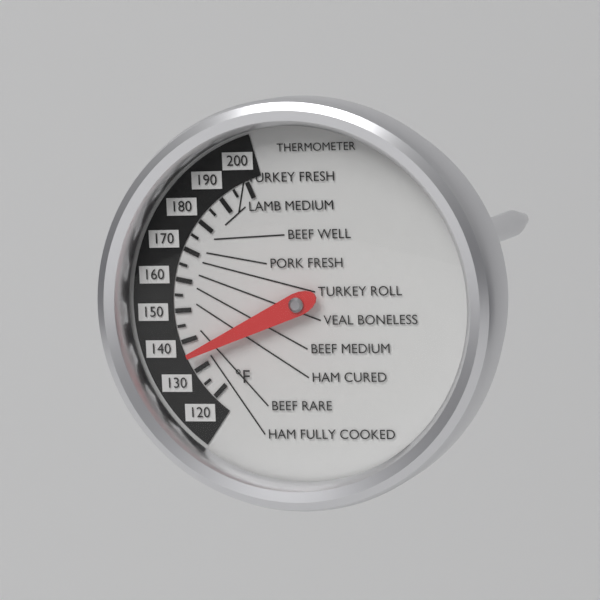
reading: 135 °F
